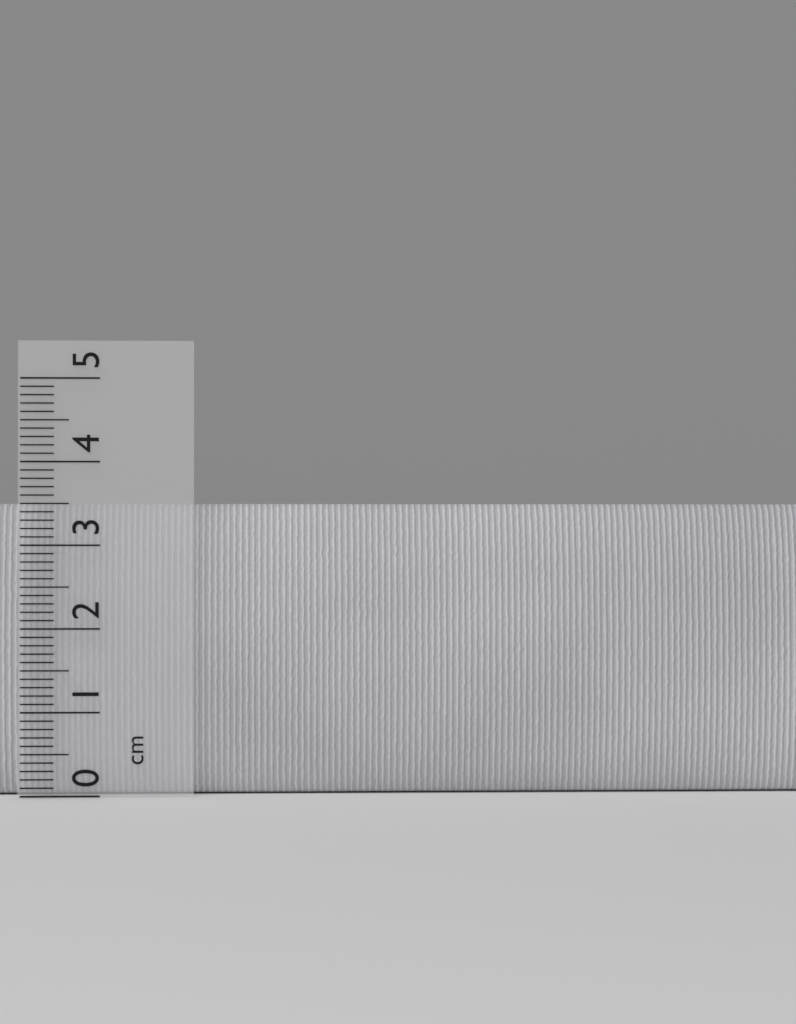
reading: 3.5 cm
